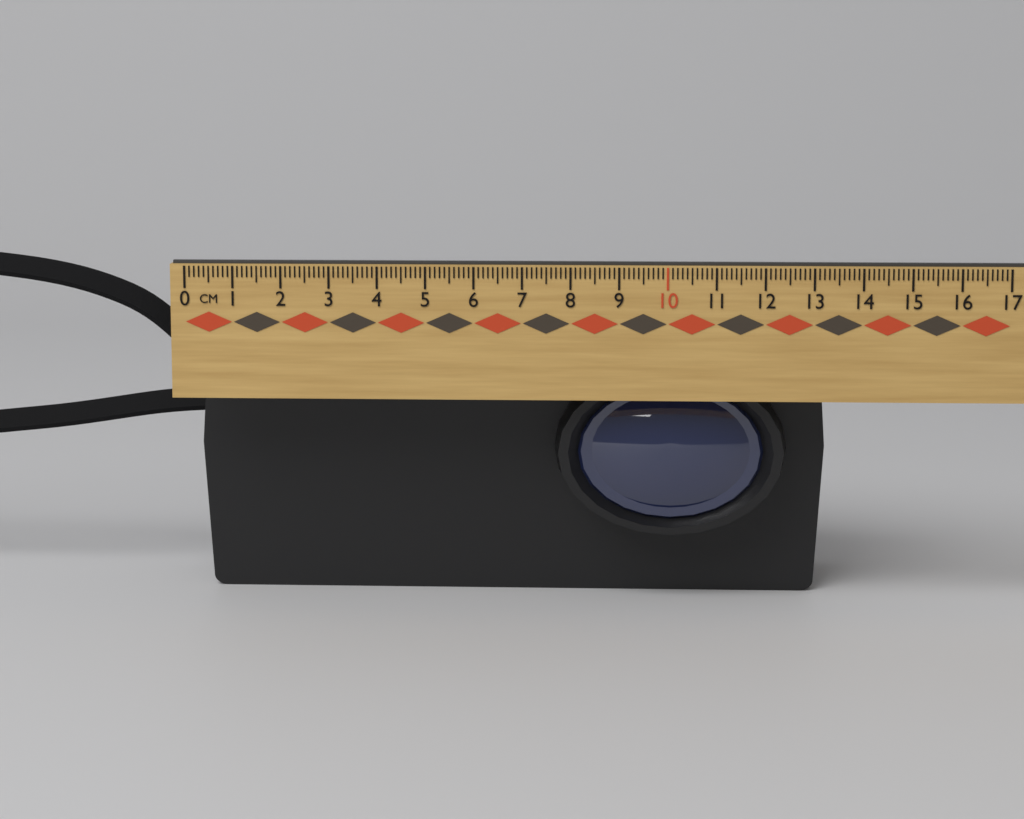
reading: 13.4 cm
